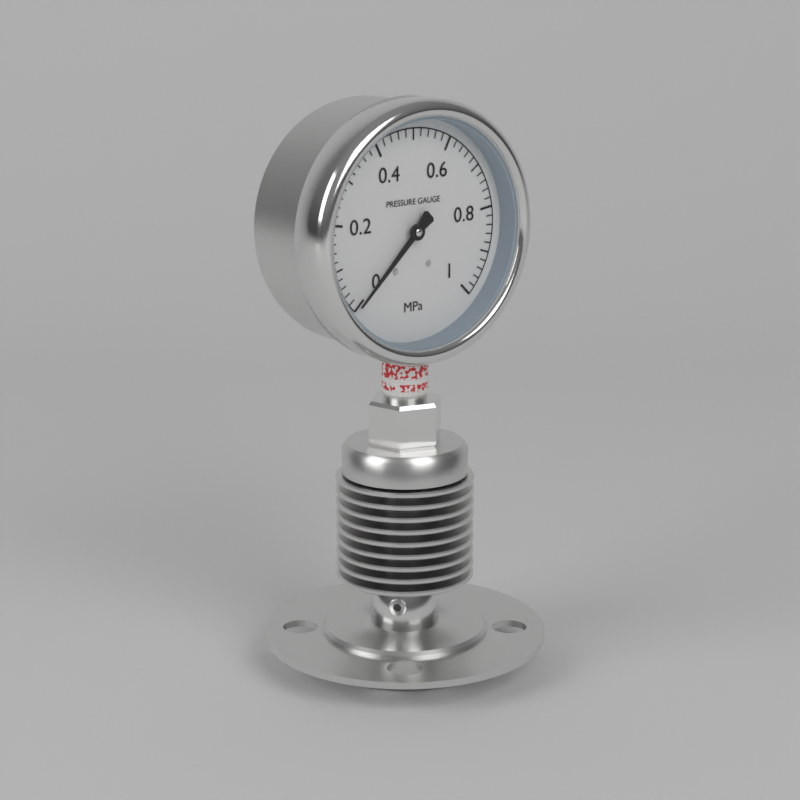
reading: 0.00 MPa
